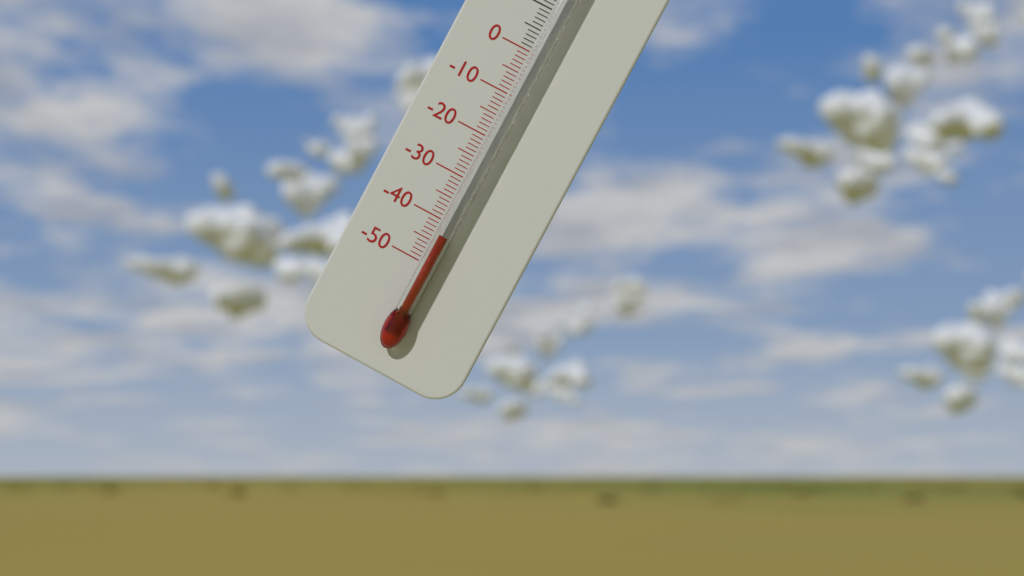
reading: -43 °C
